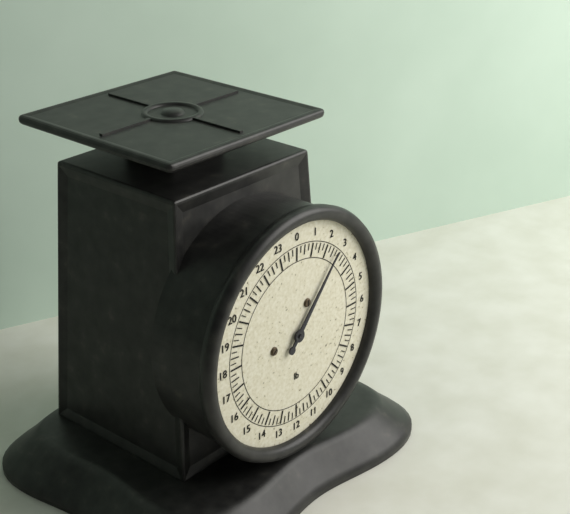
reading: 2.75 lb
